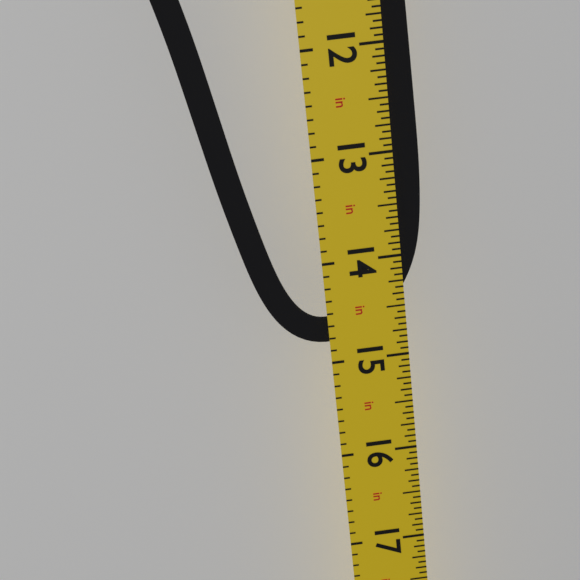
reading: 14.8125 in
